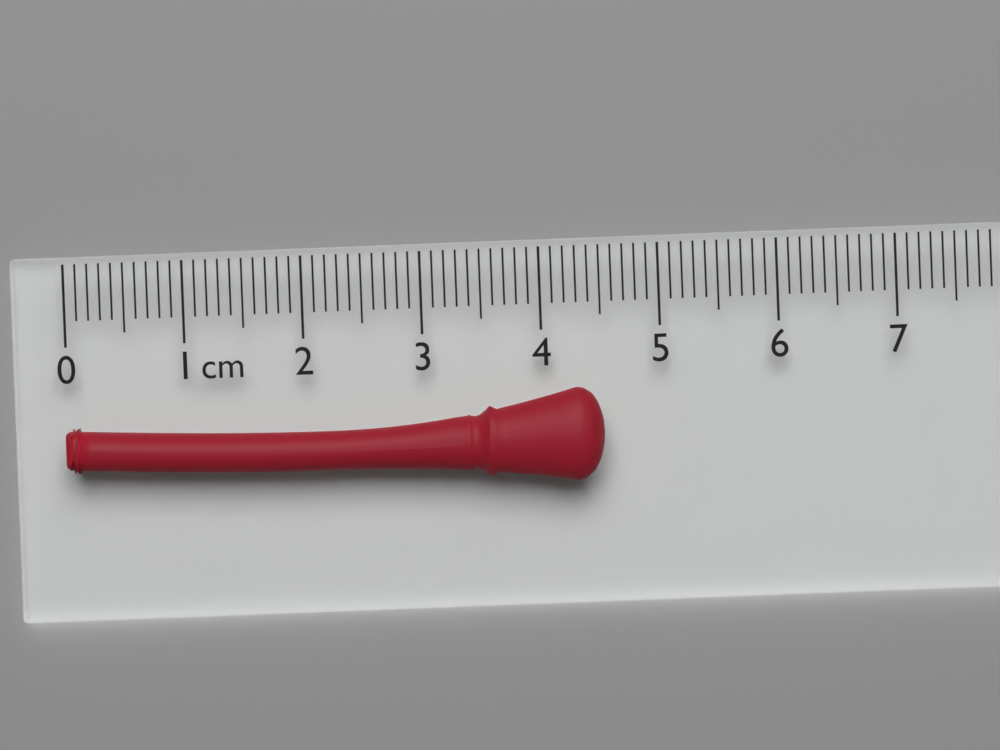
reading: 4.5 cm
